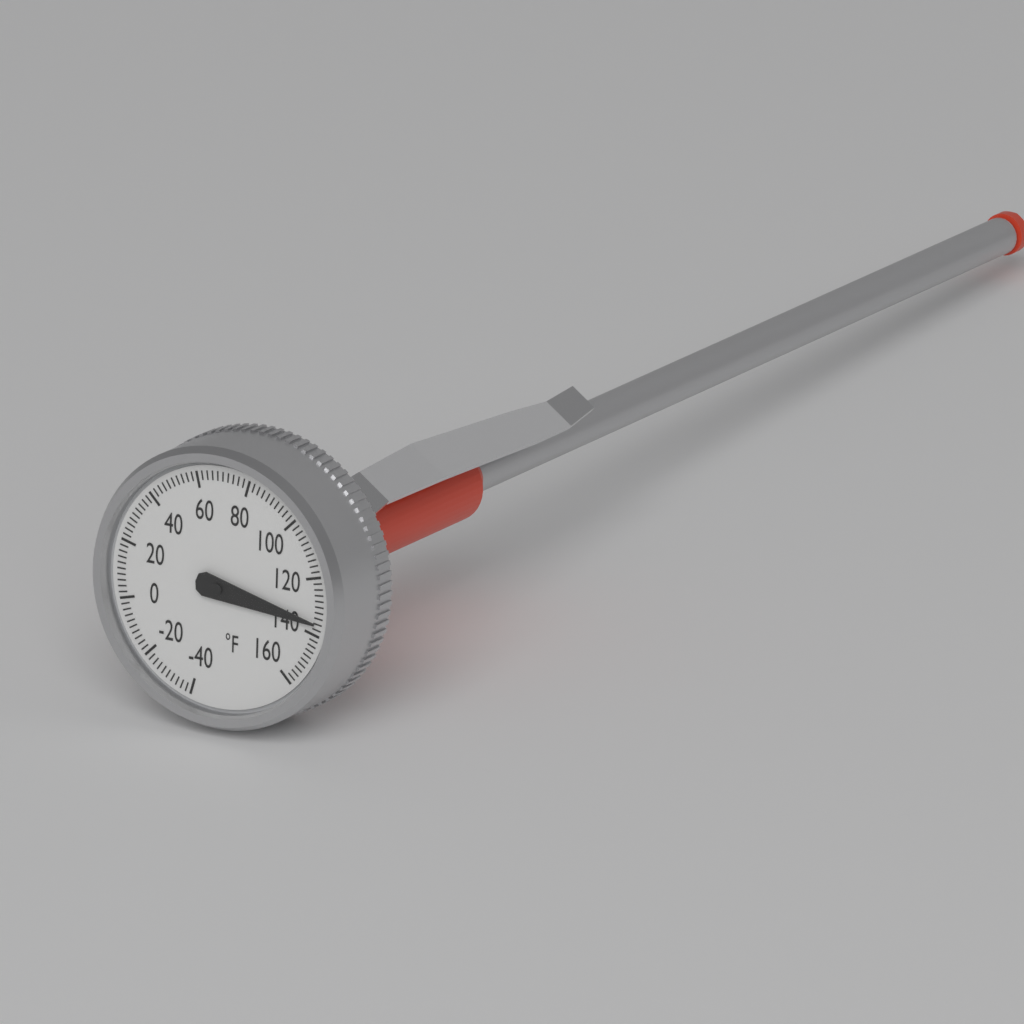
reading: 136 °F
